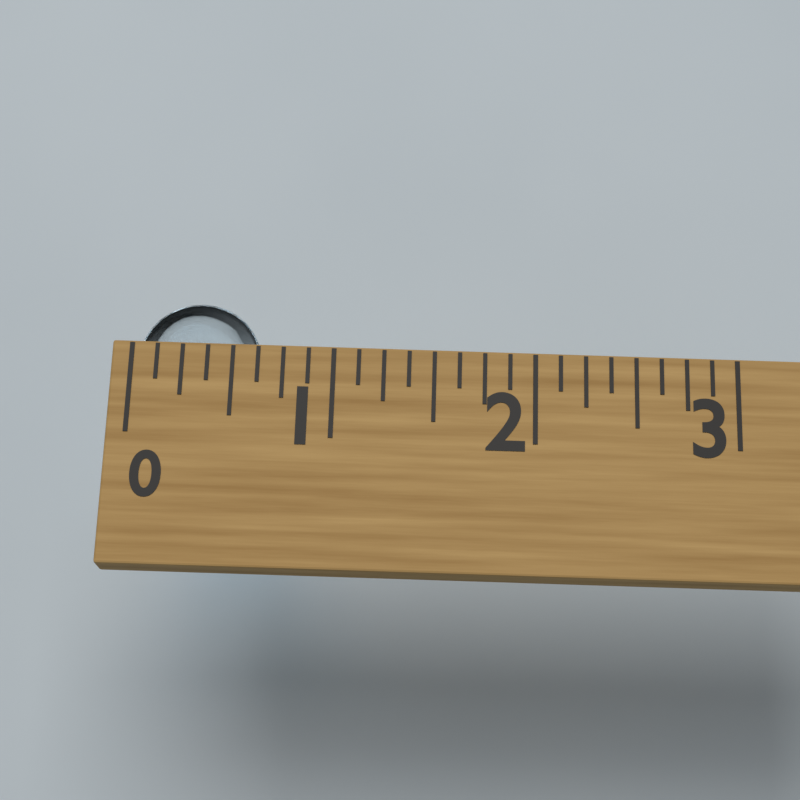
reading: 0.625 (no unit)
